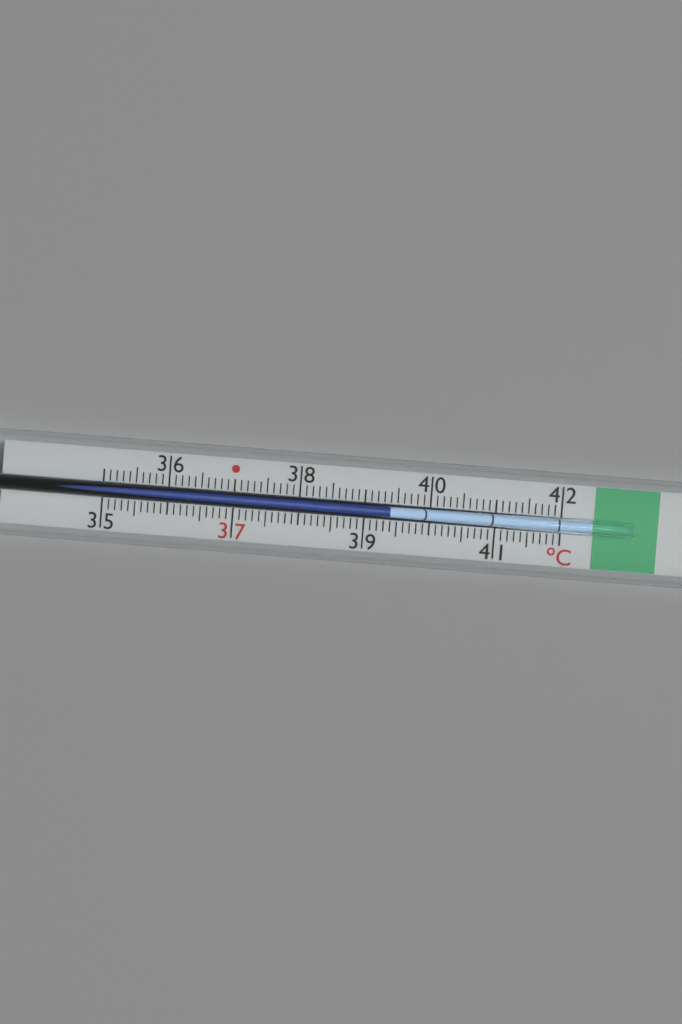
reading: 39.4 °C
